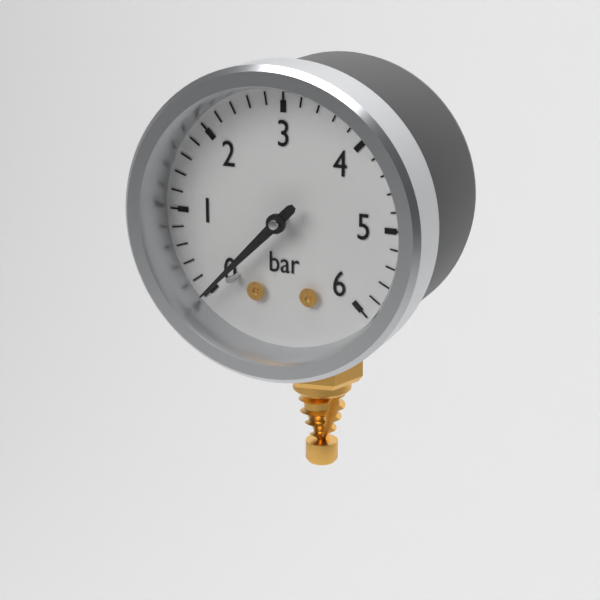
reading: 0.0 bar
